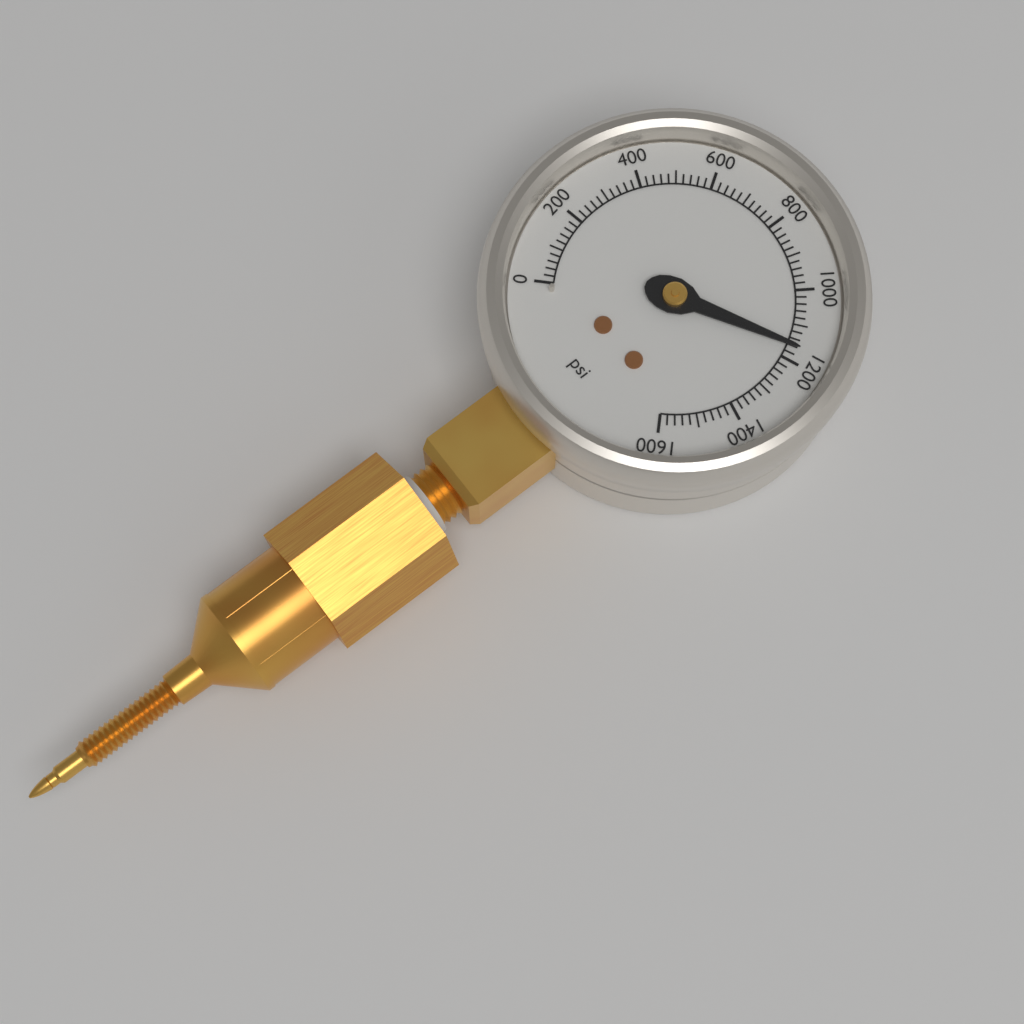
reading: 1160 psi
